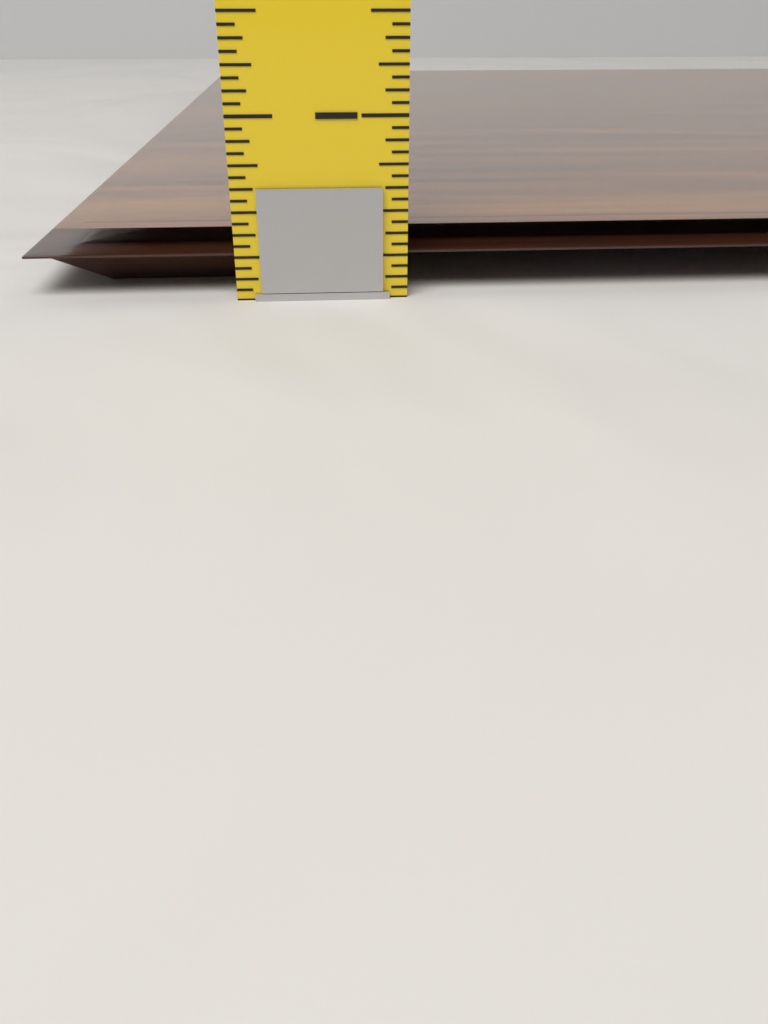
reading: 0.3750 in
